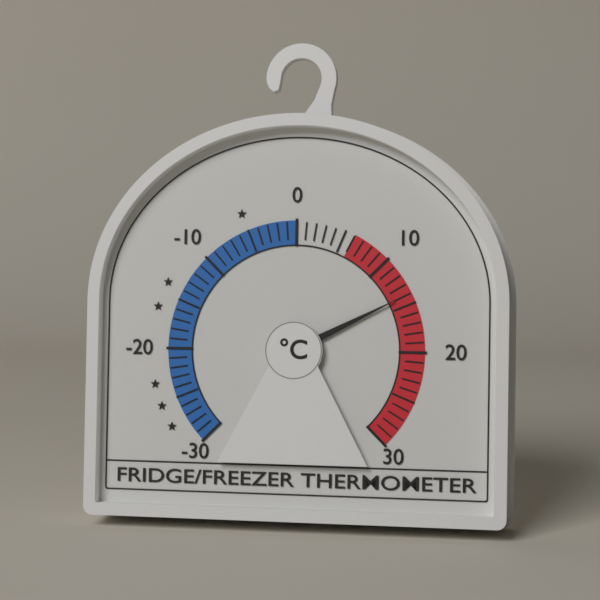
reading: 14 °C
